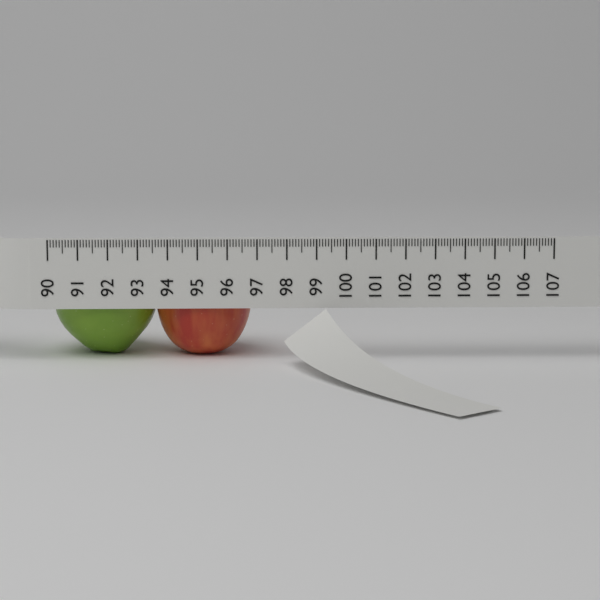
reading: 96.8 (no unit)
